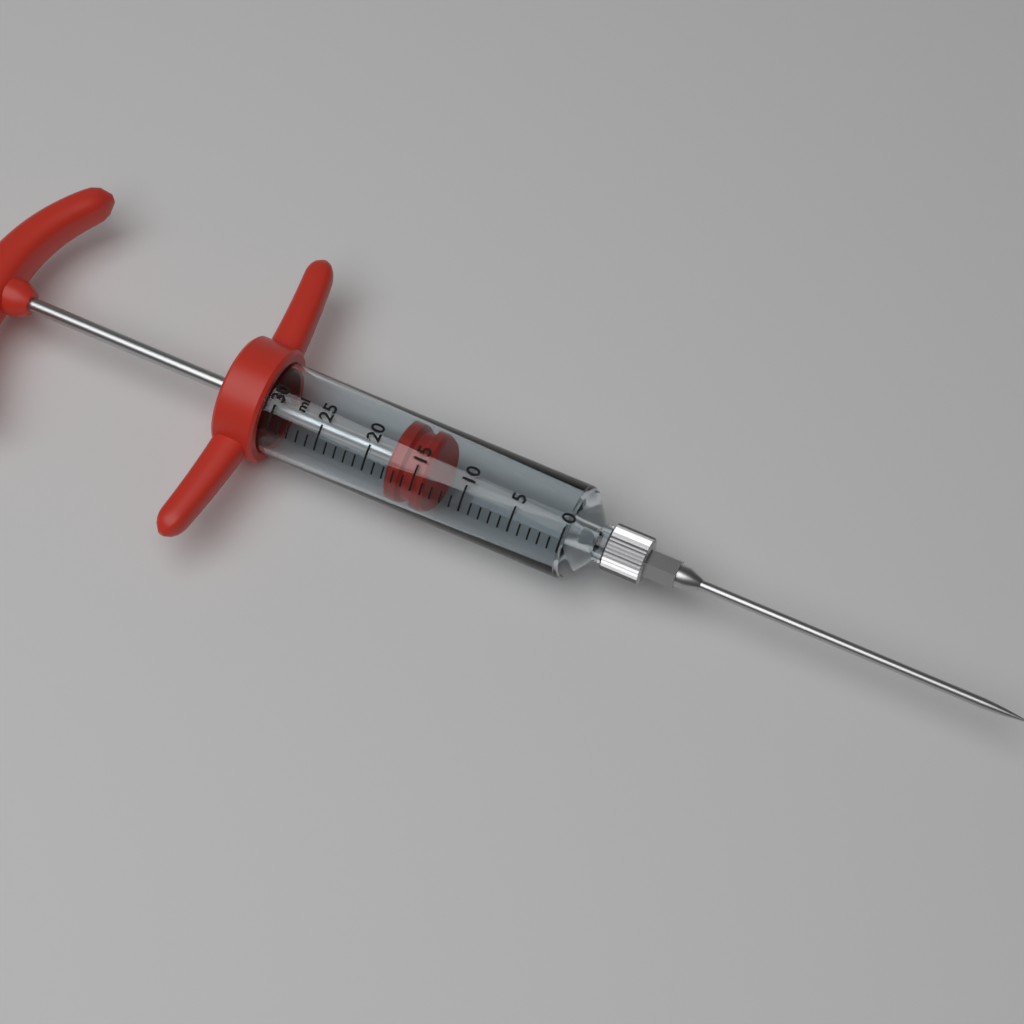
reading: 14 ml
